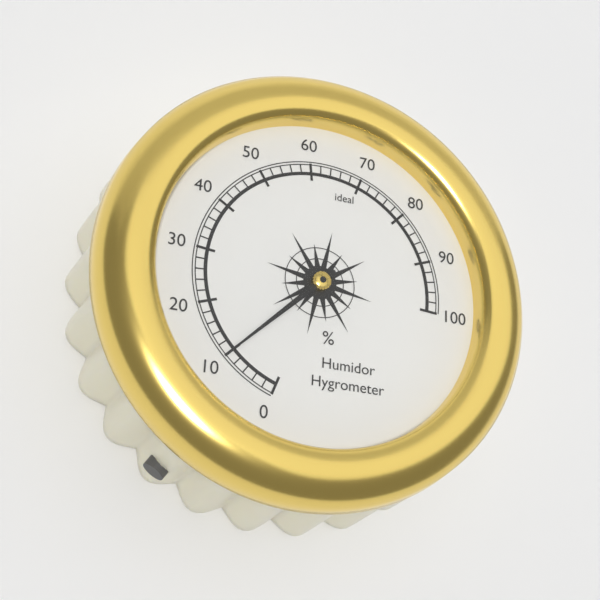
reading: 10 %
